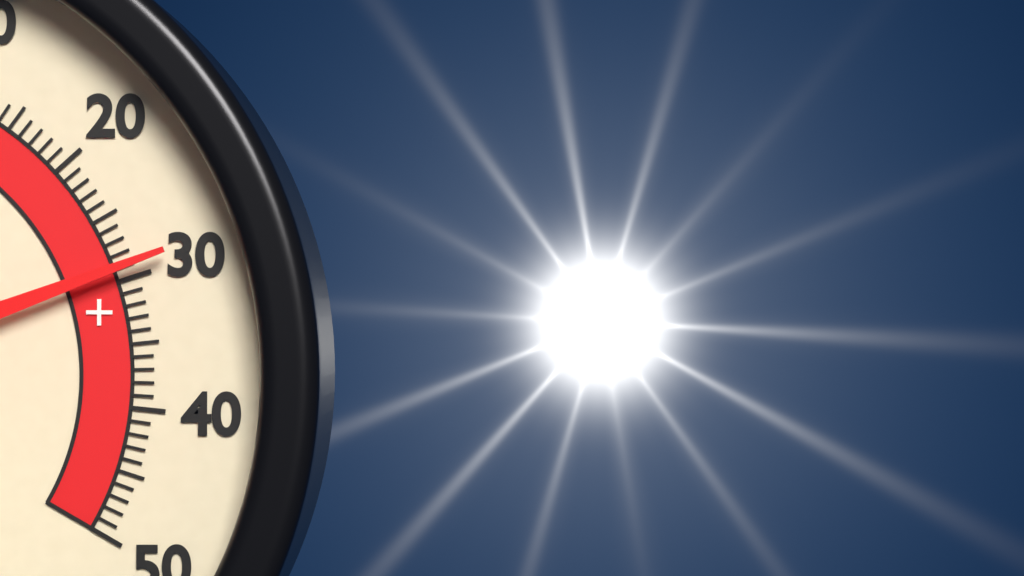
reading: 29 °C
